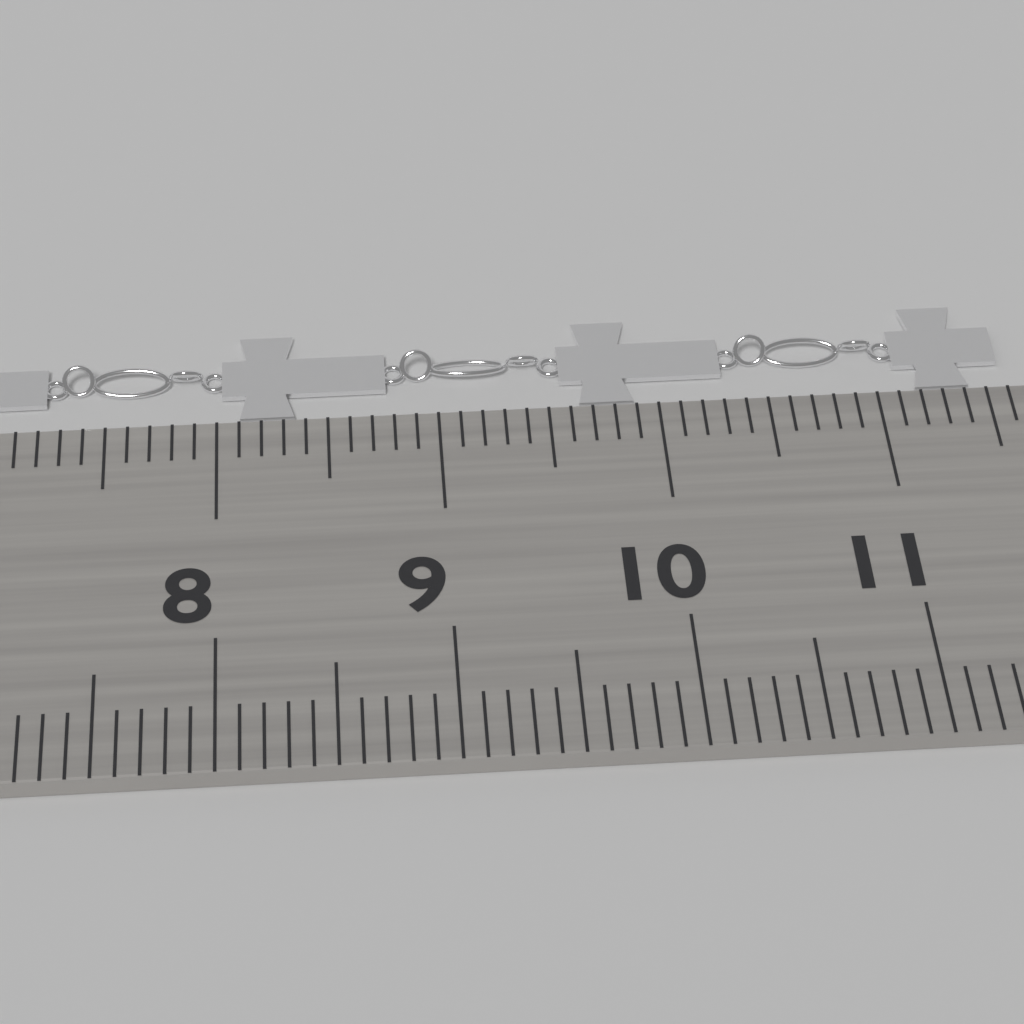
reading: 11.6 cm
